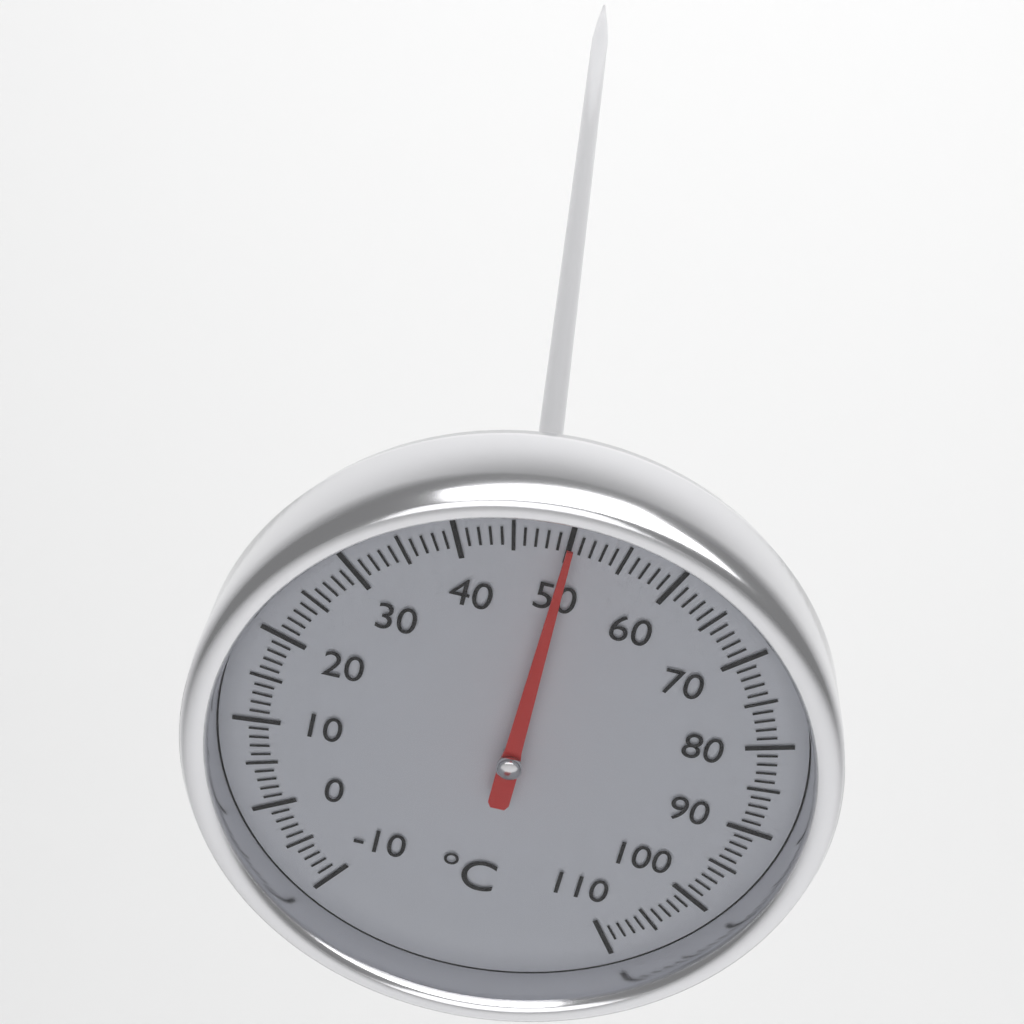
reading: 50 °C
